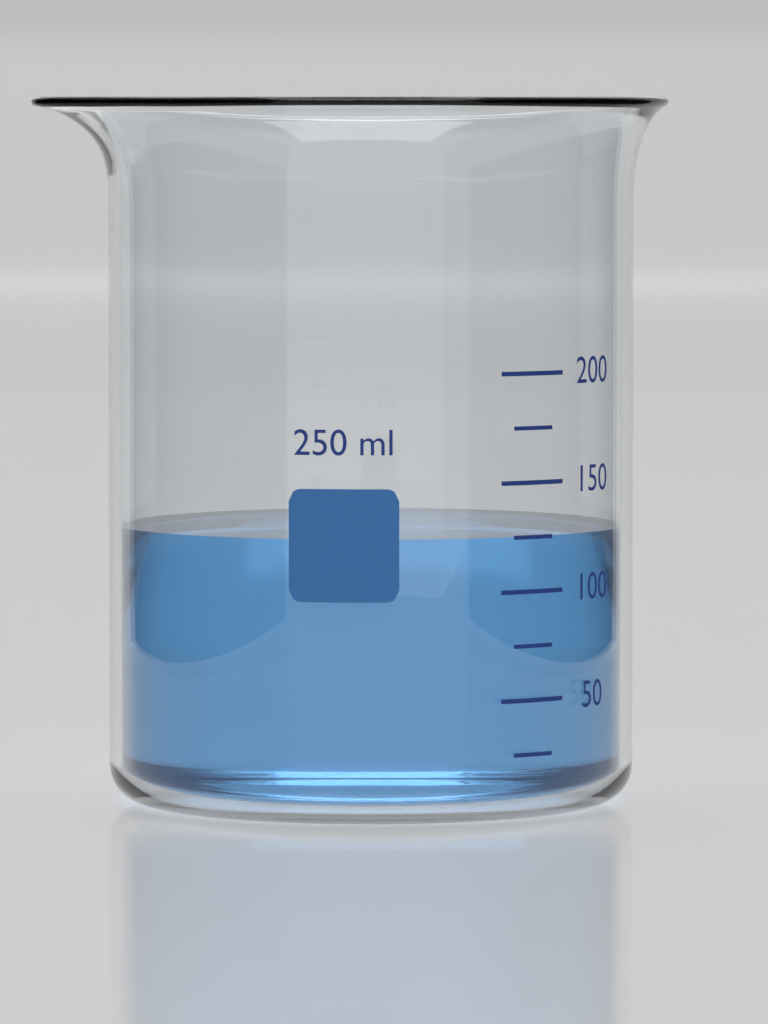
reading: 125 ml
